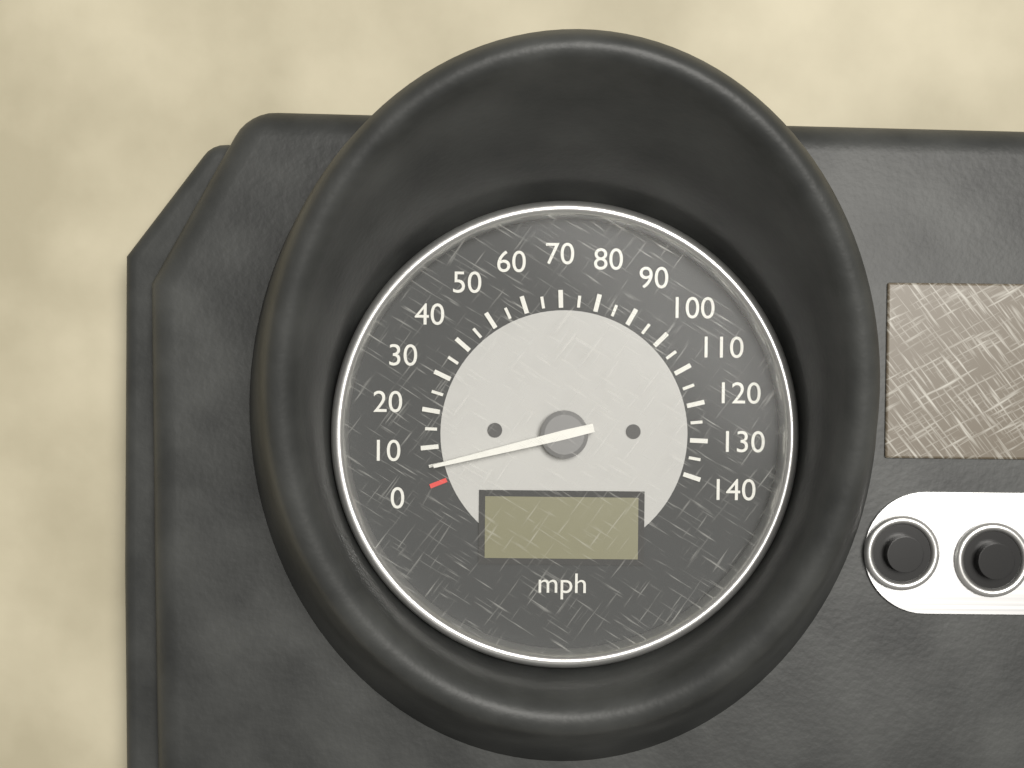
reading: 5 mph
